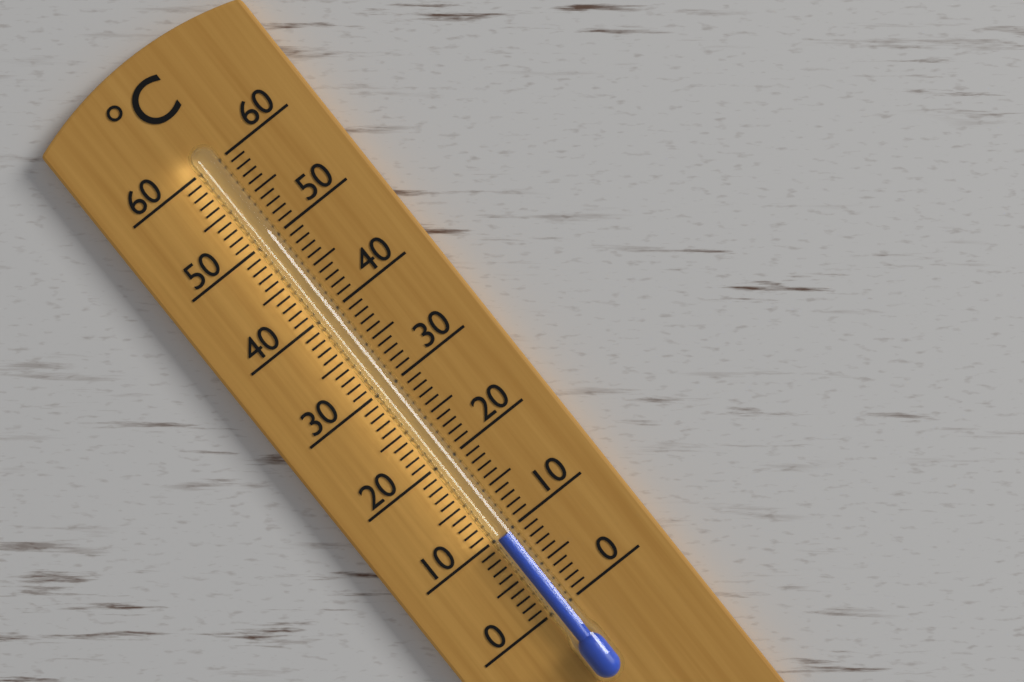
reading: 10 °C
